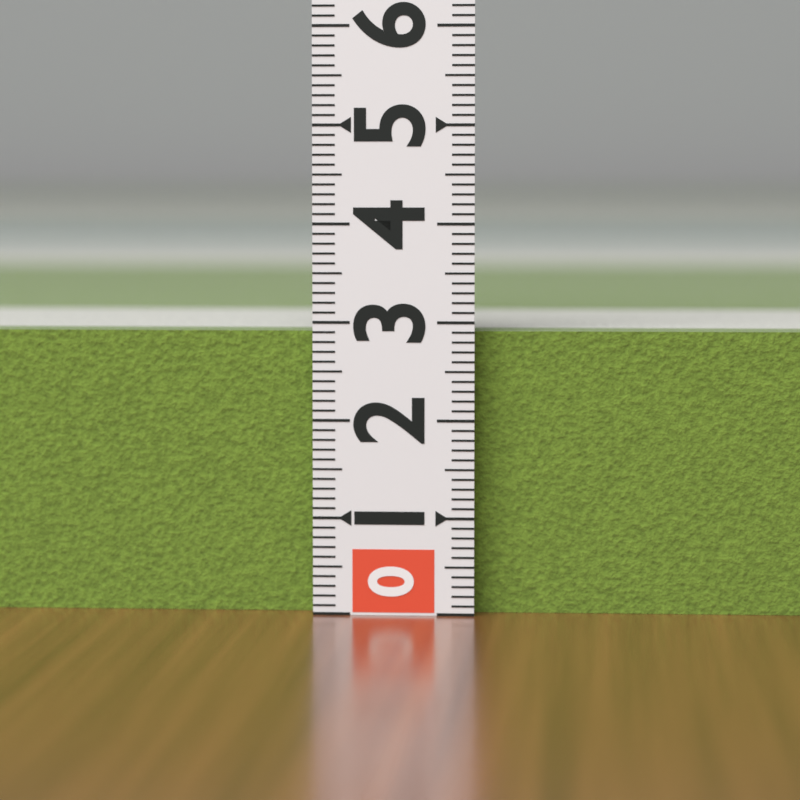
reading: 2.9 (no unit)
